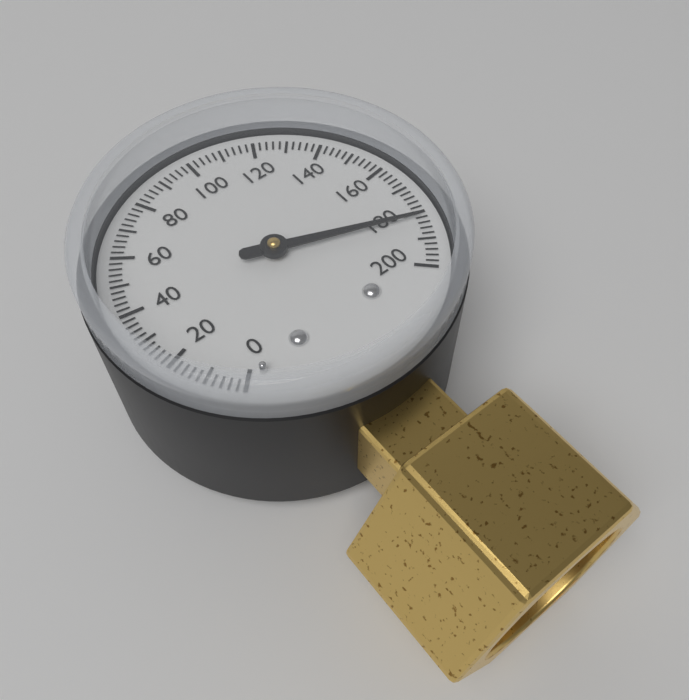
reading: 182 (no unit)
